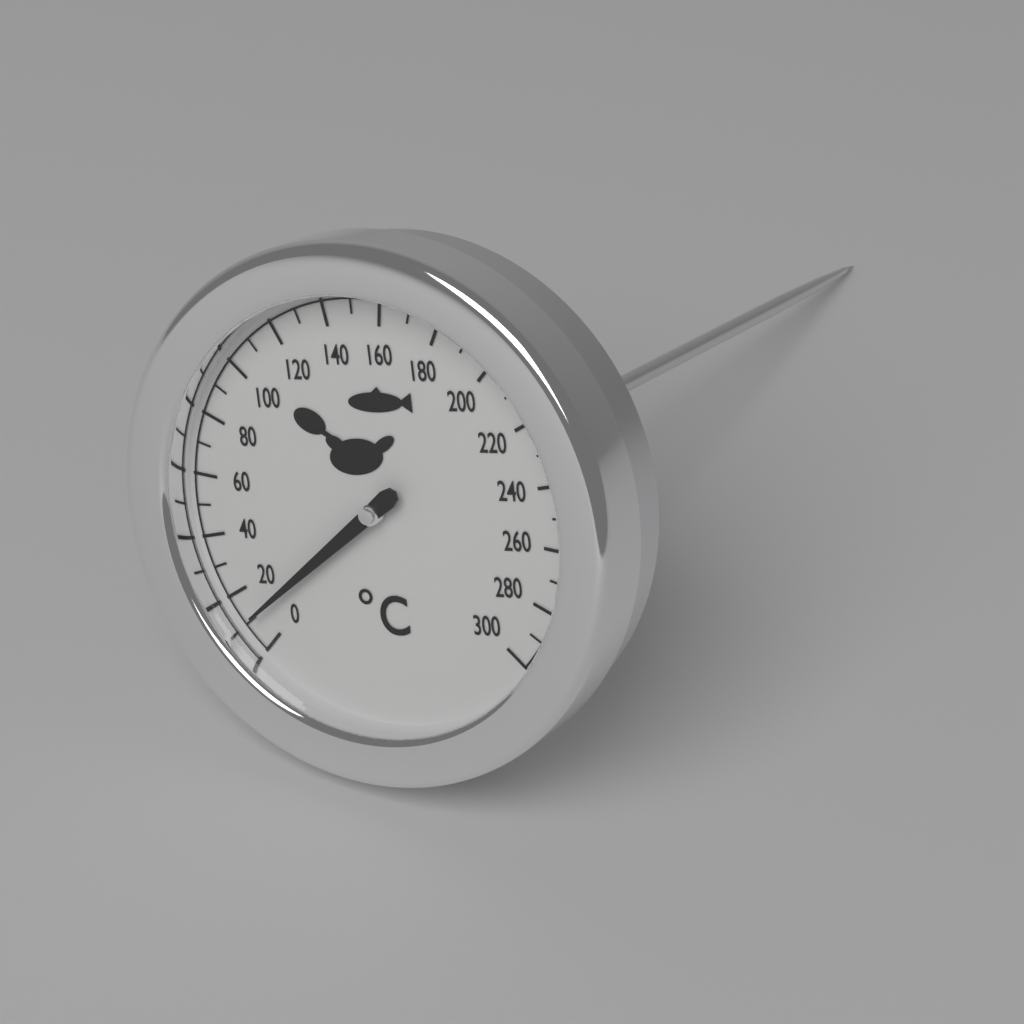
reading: 10 °C
